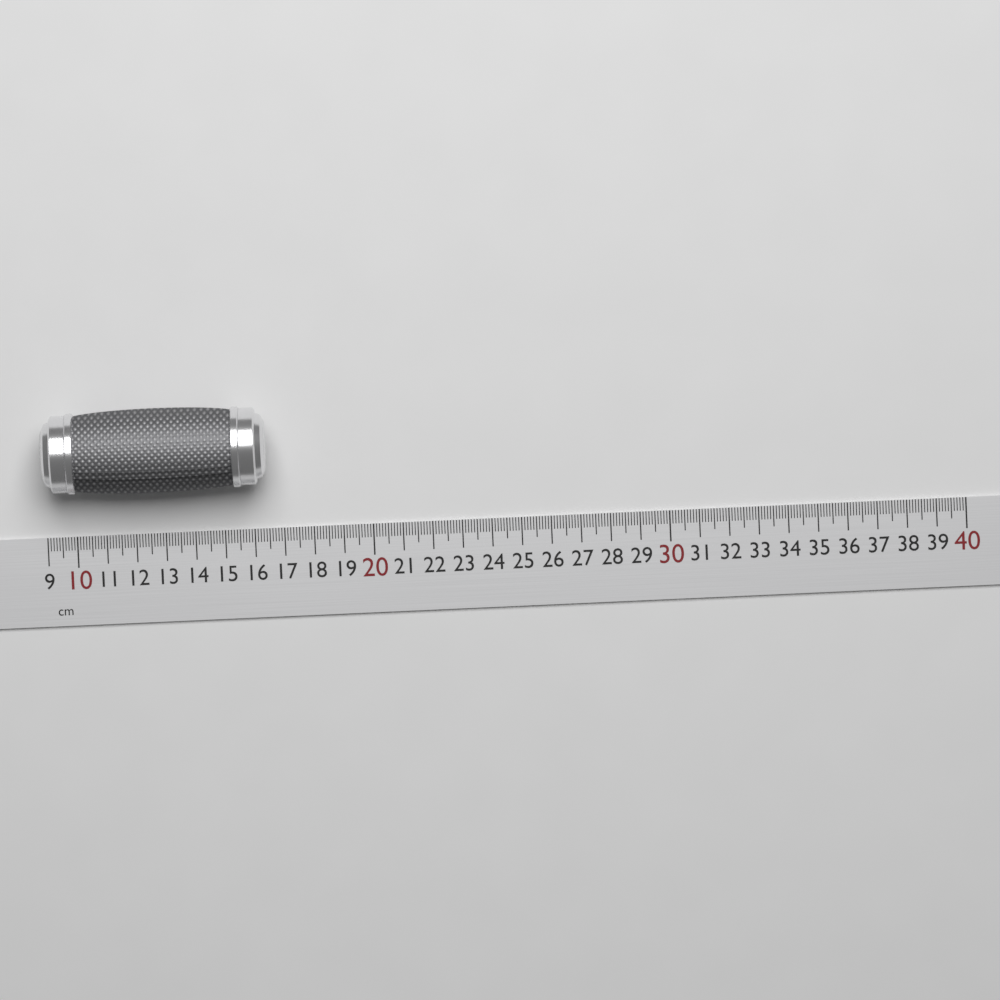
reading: 16.5 cm
